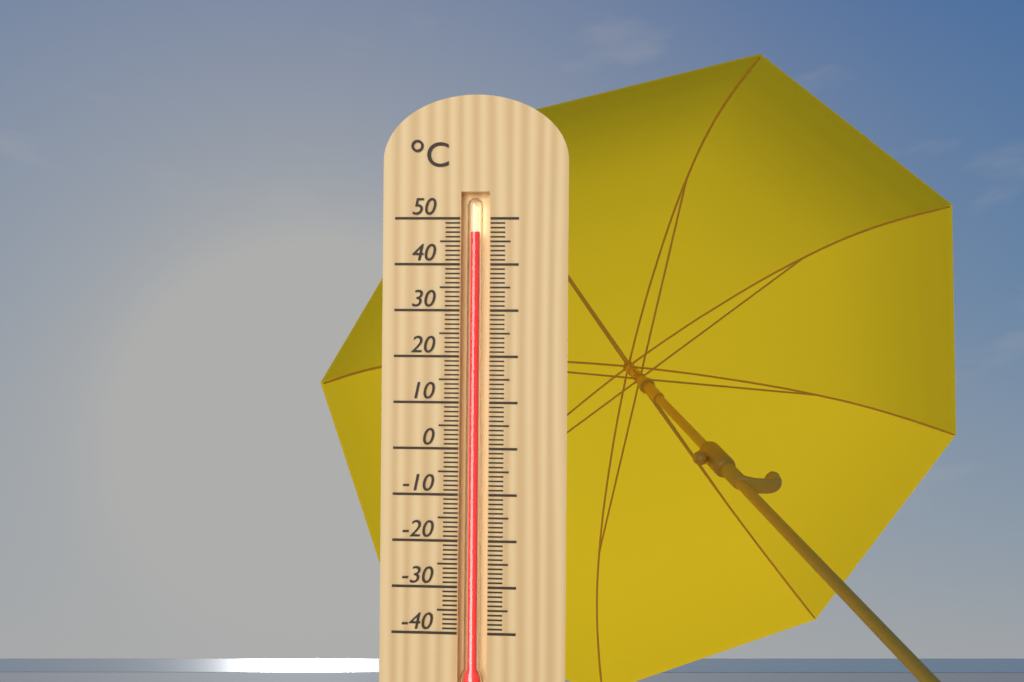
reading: 47 °C
